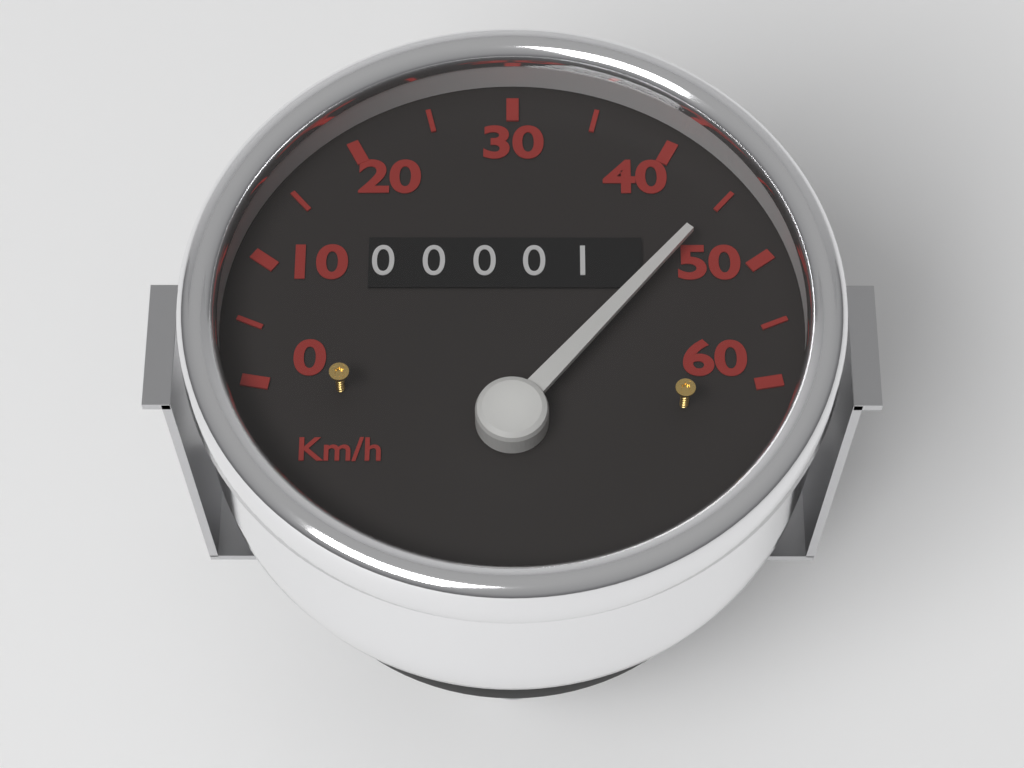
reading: 45 km/h
